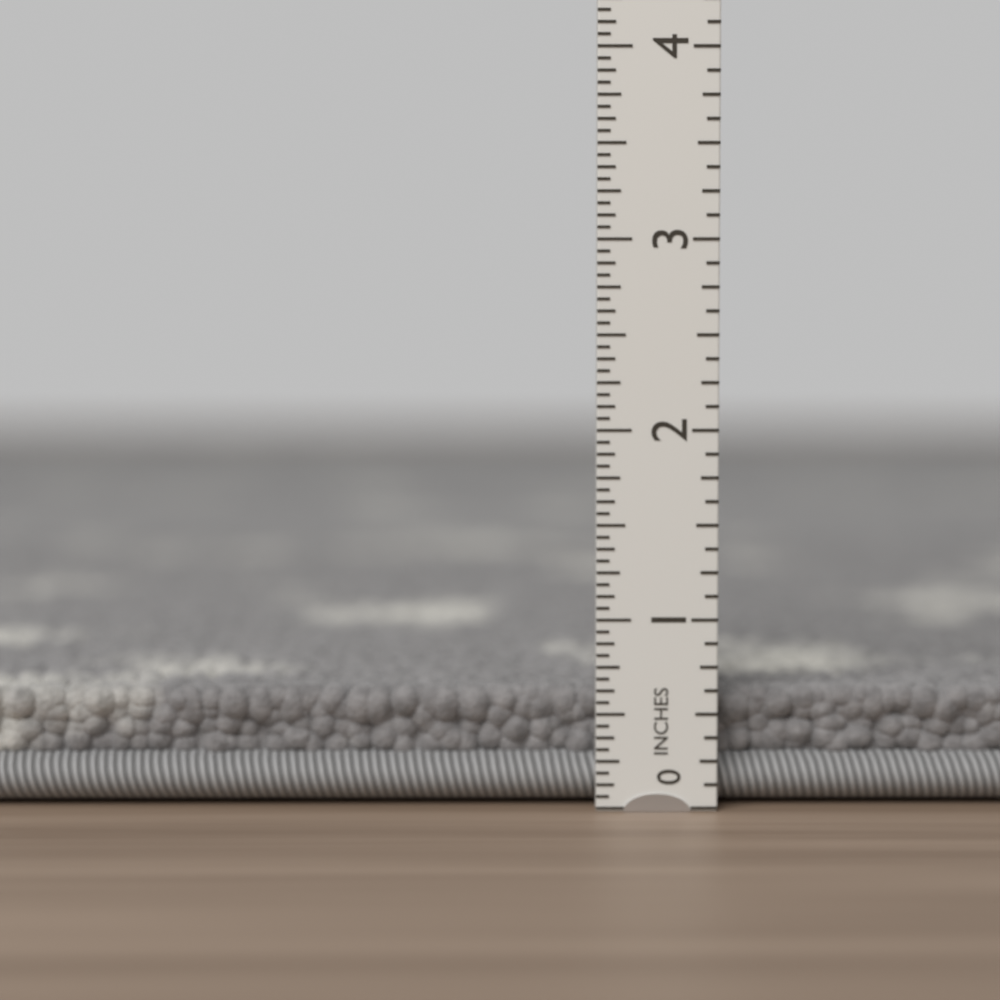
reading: 0.6250 in
